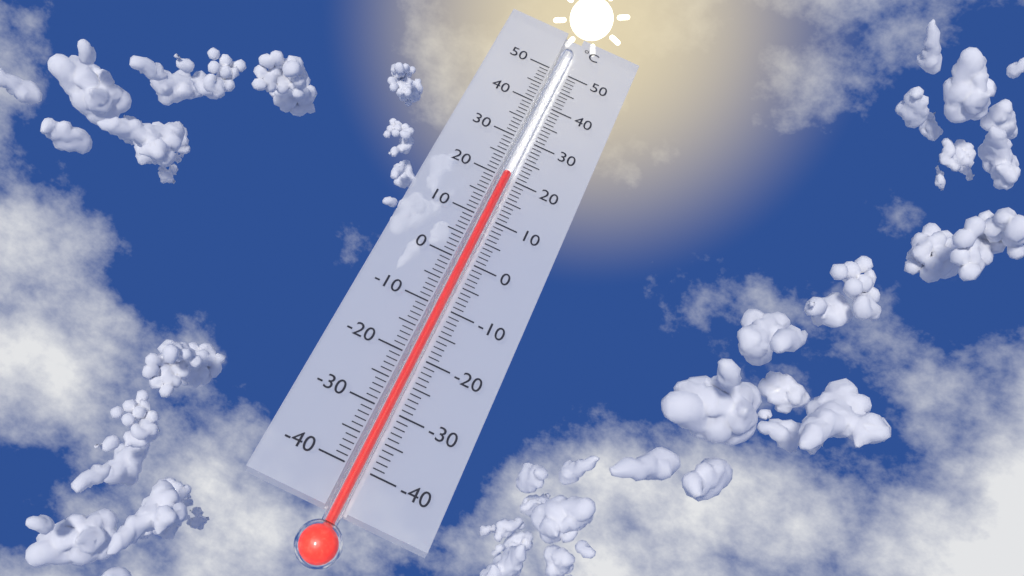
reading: 21 °C
